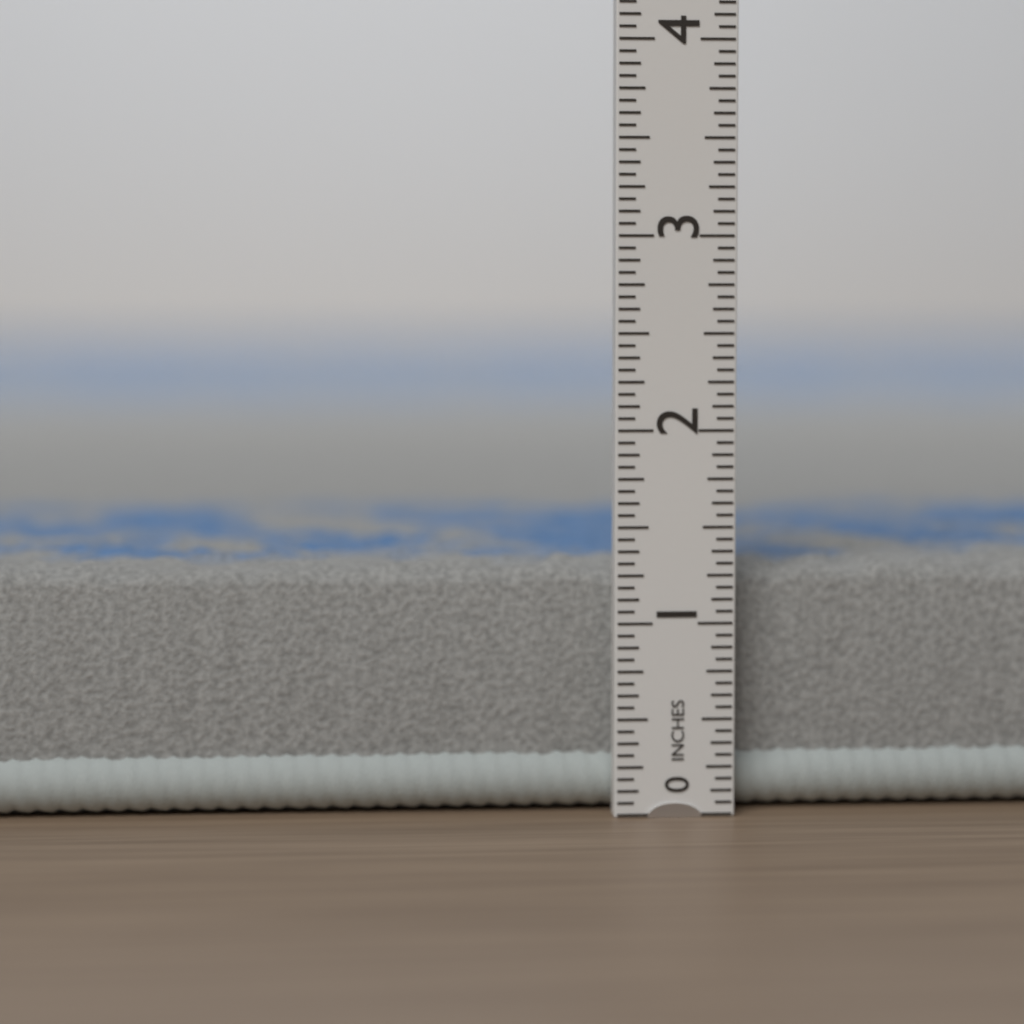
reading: 1.3125 in
